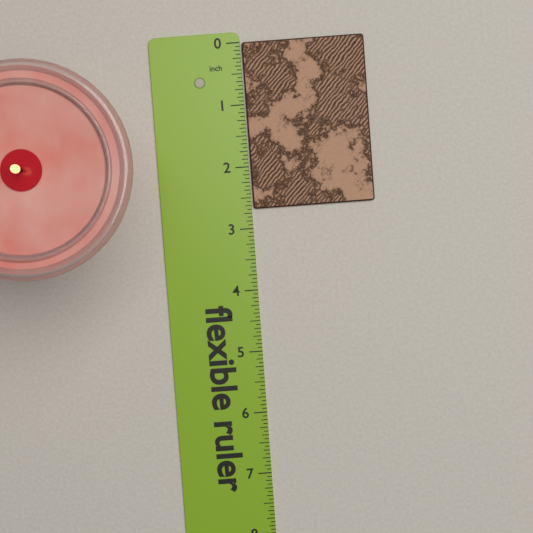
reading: 2.6875 in
